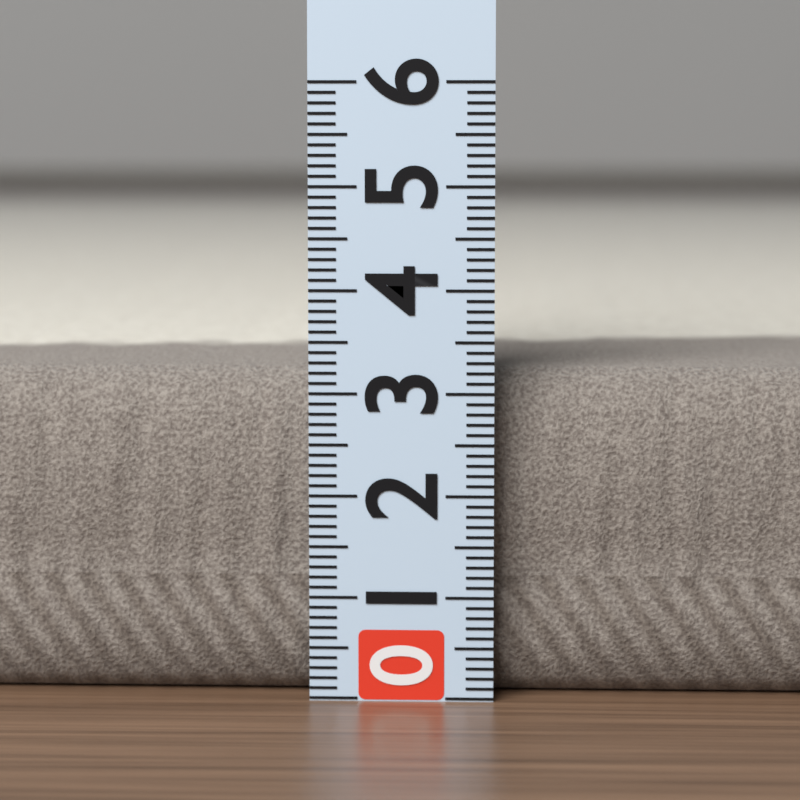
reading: 3.2 (no unit)
